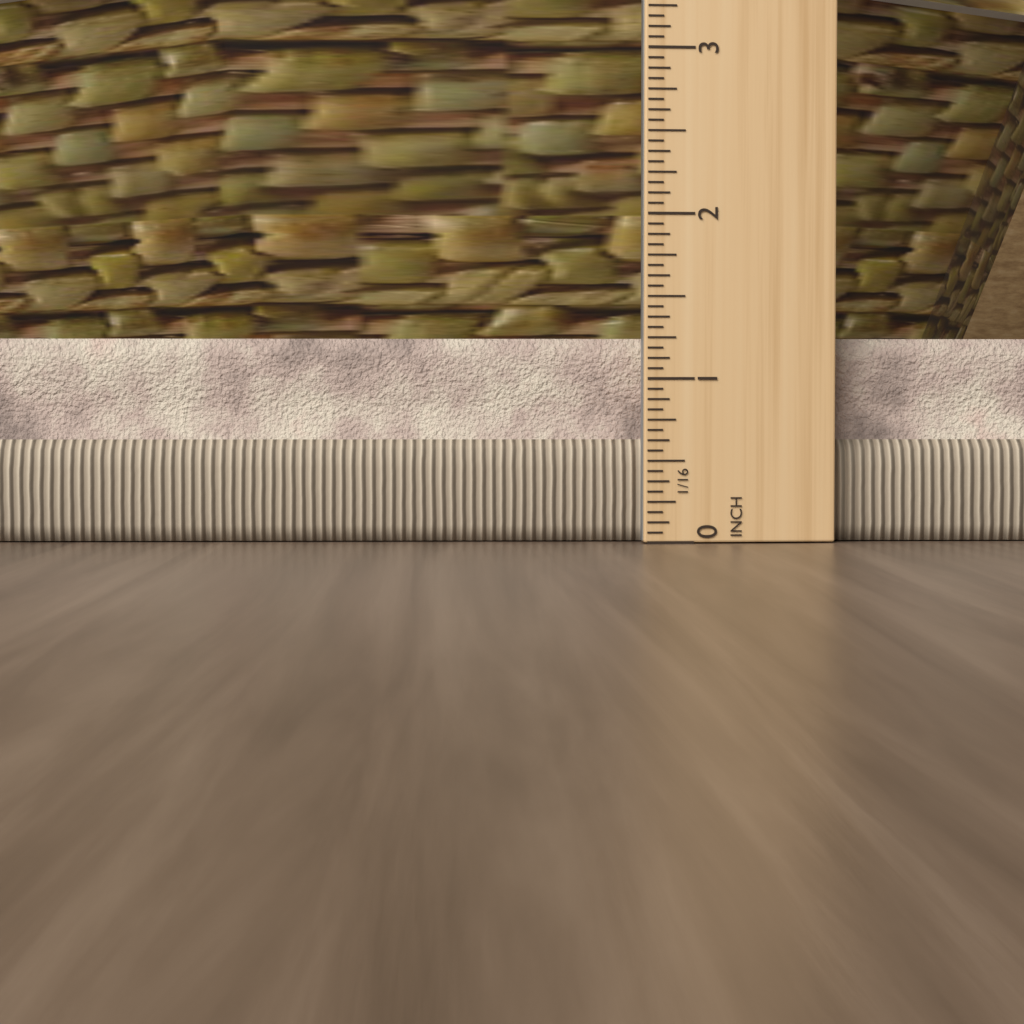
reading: 1.2500 in
